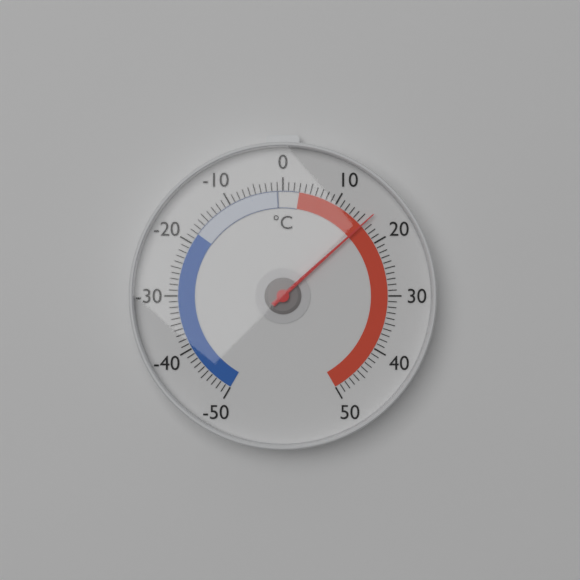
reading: 16 °C
